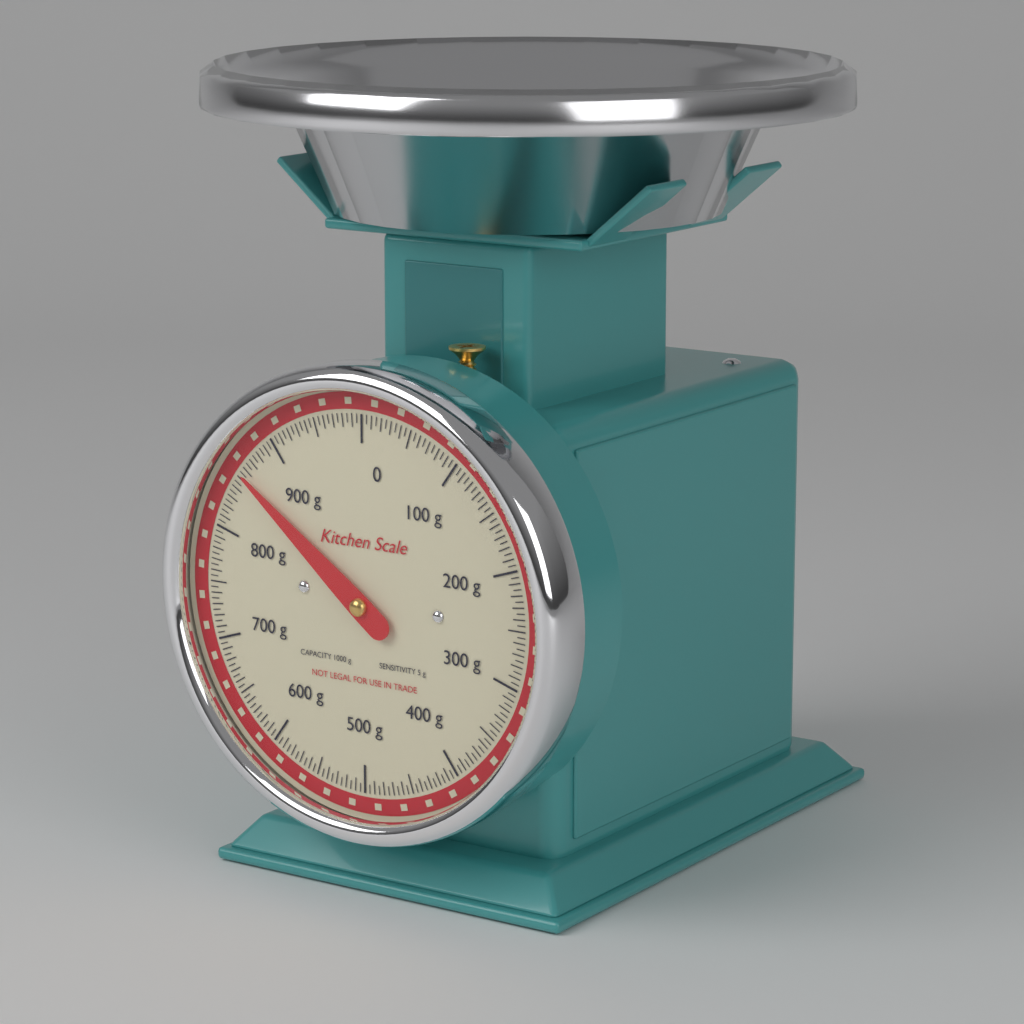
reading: 855 g
